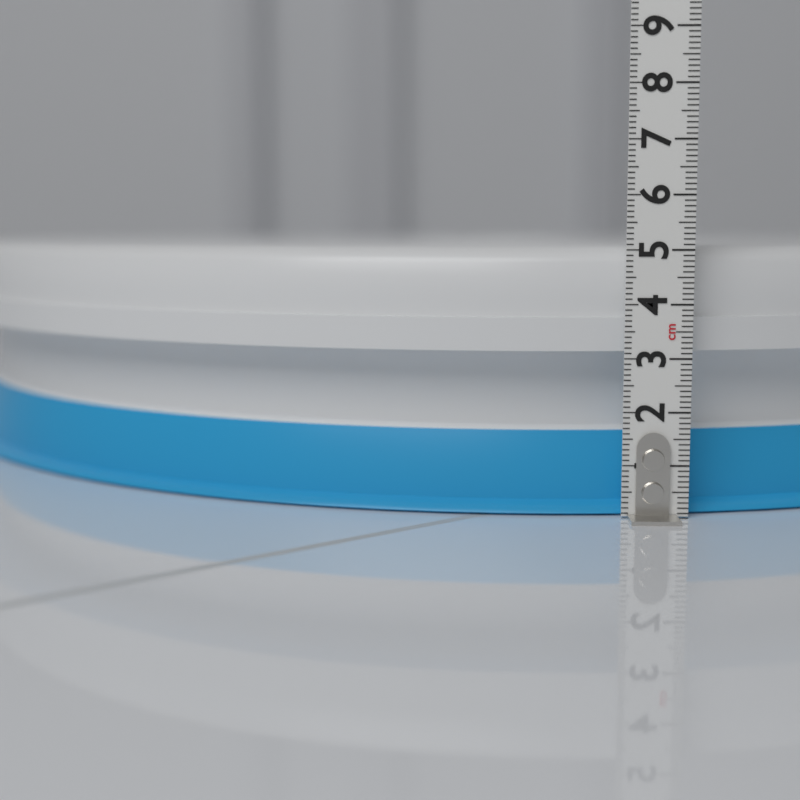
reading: 5.1 cm
